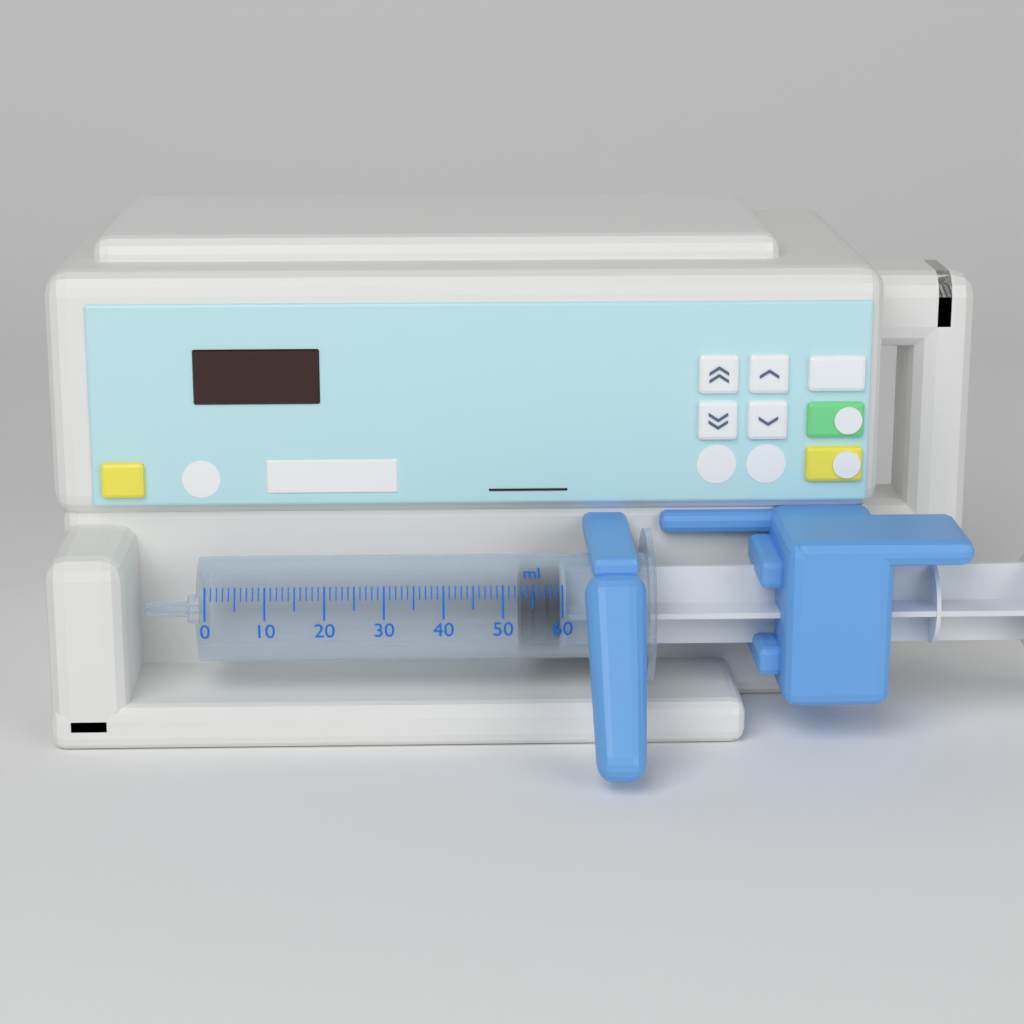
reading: 53 ml
